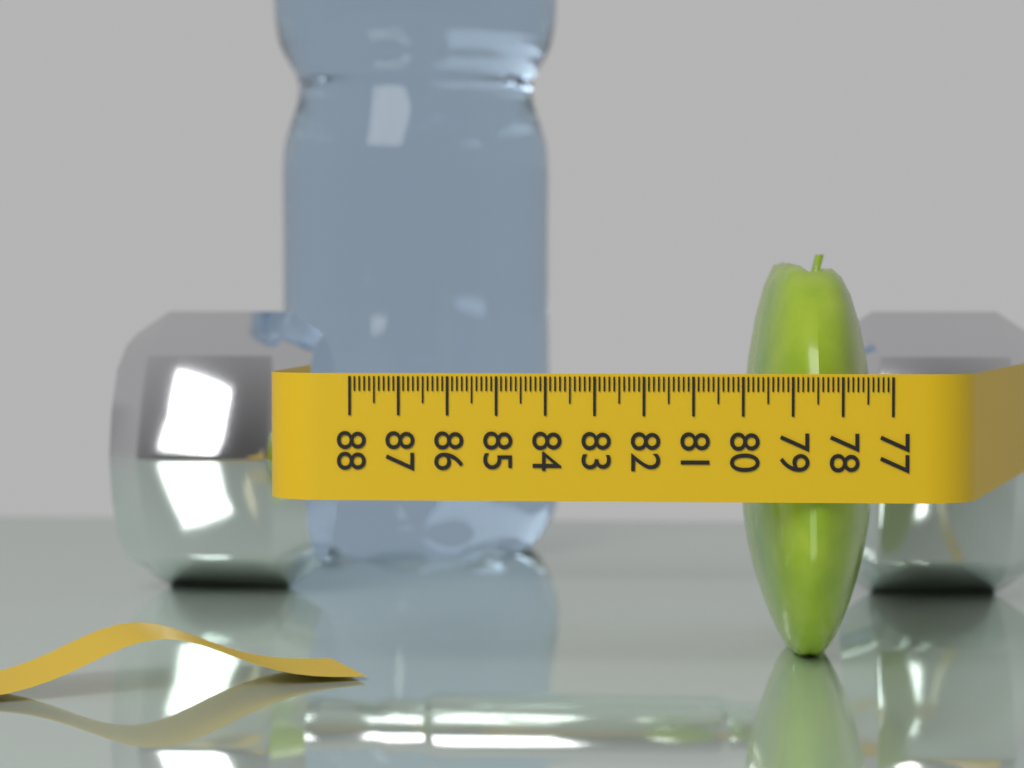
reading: 79.9 (no unit)
